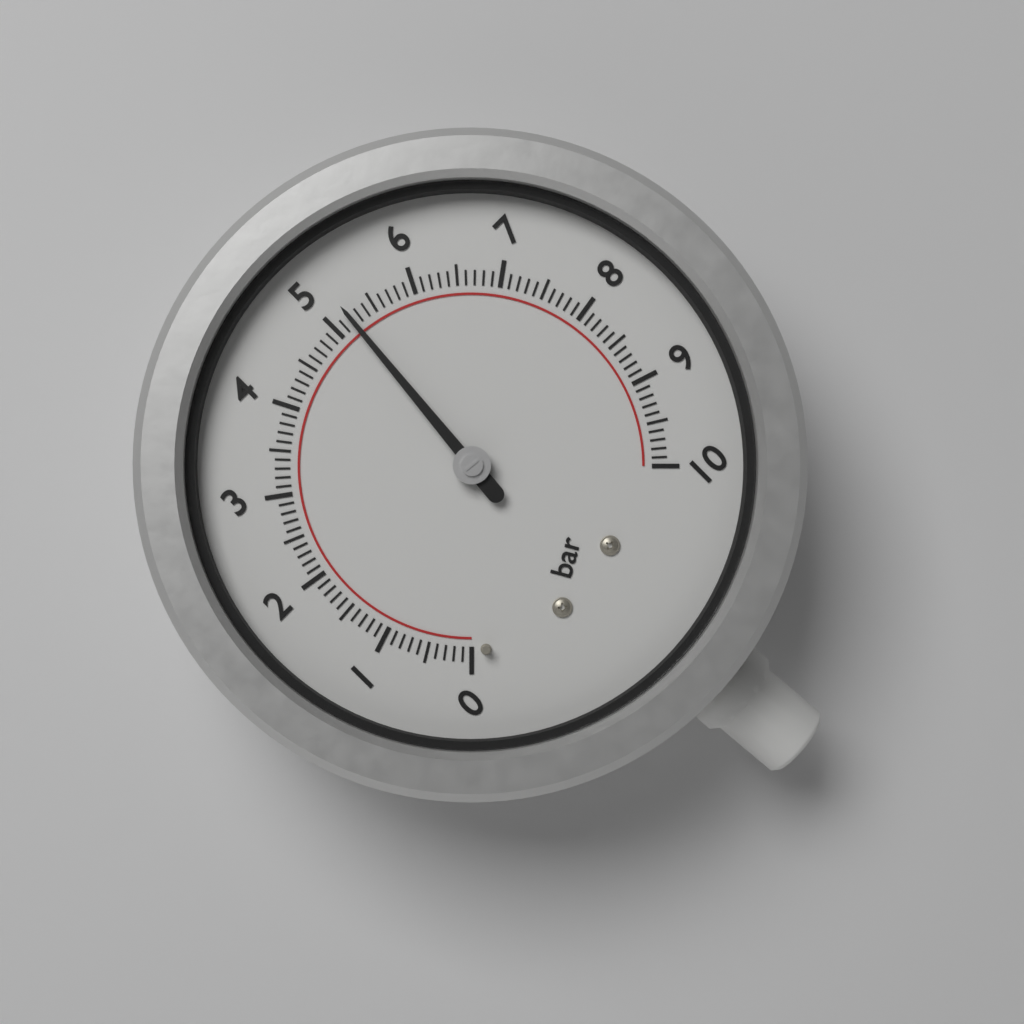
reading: 5.2 bar
